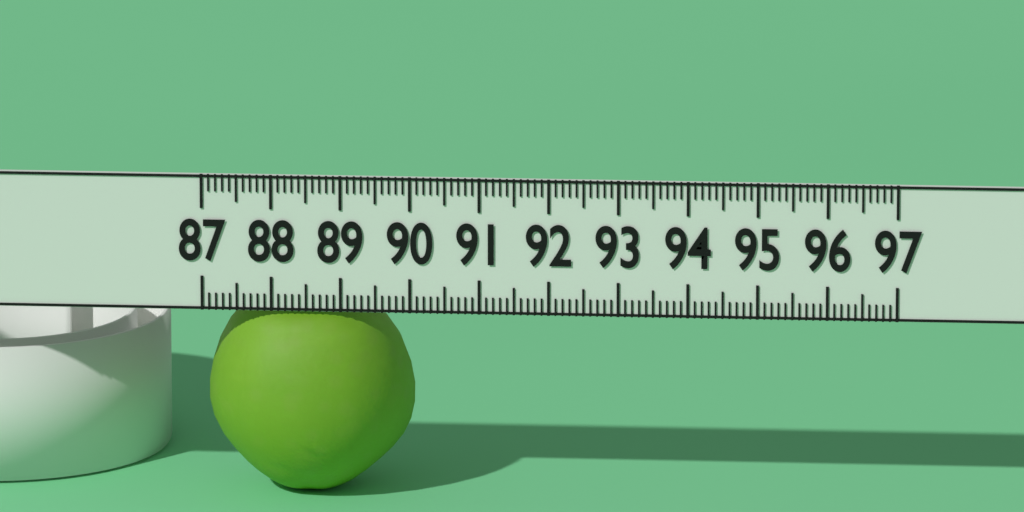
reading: 90.0 (no unit)
